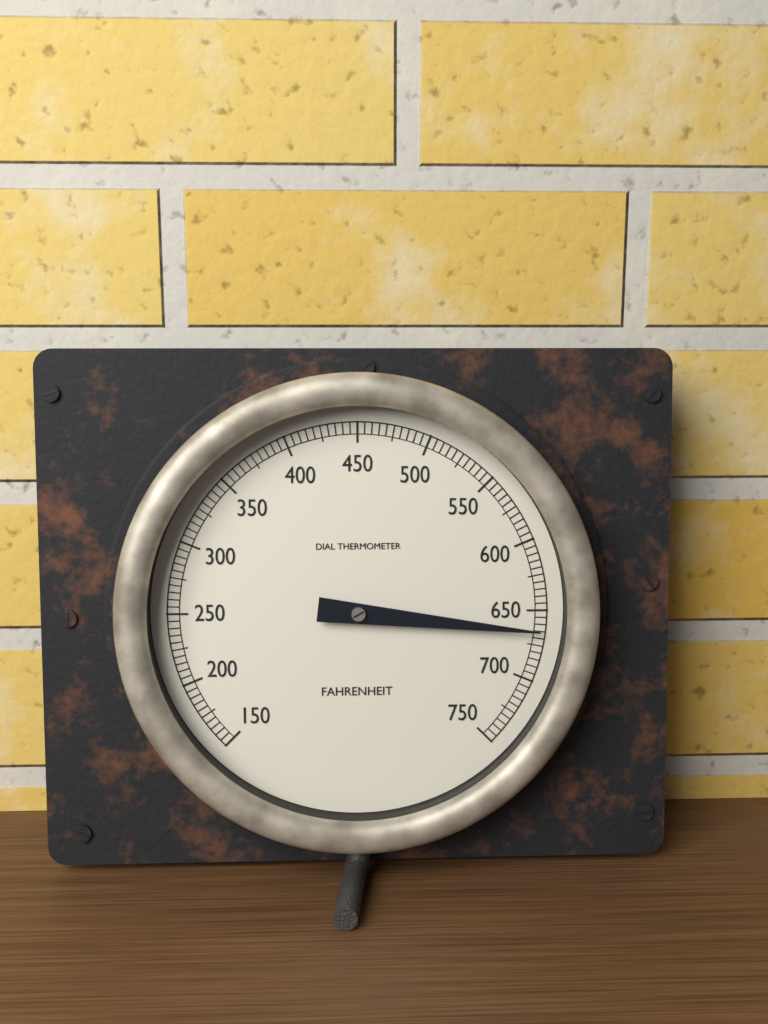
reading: 665 °F
